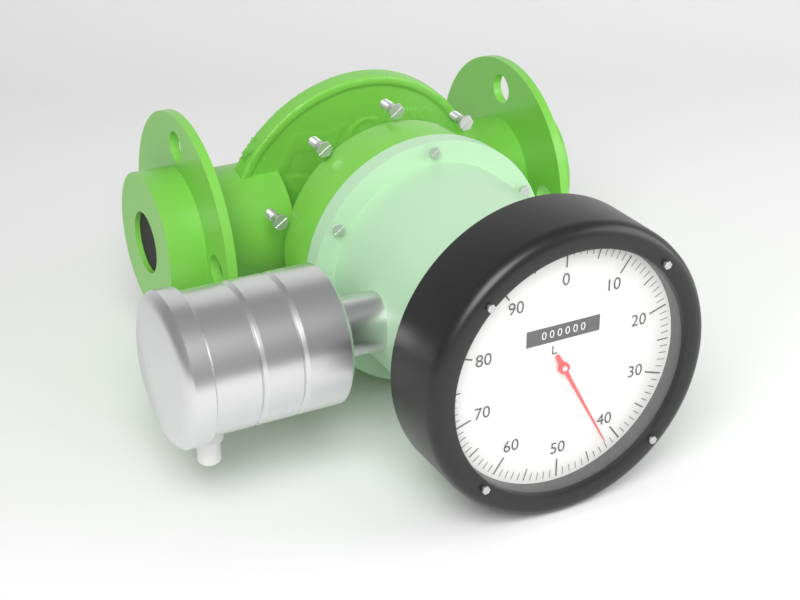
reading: 42 L
